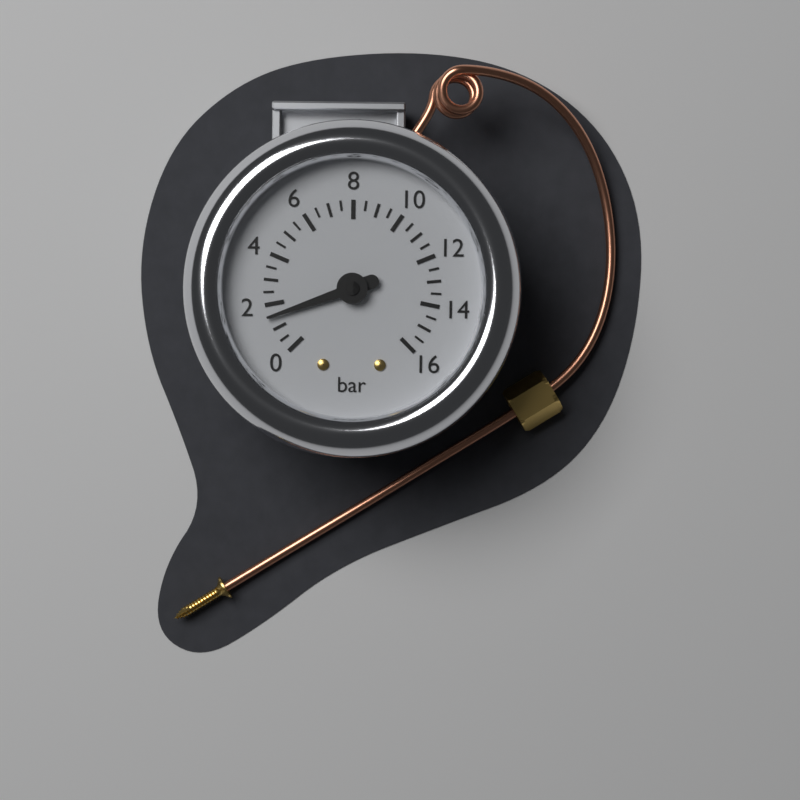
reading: 1.5 bar
